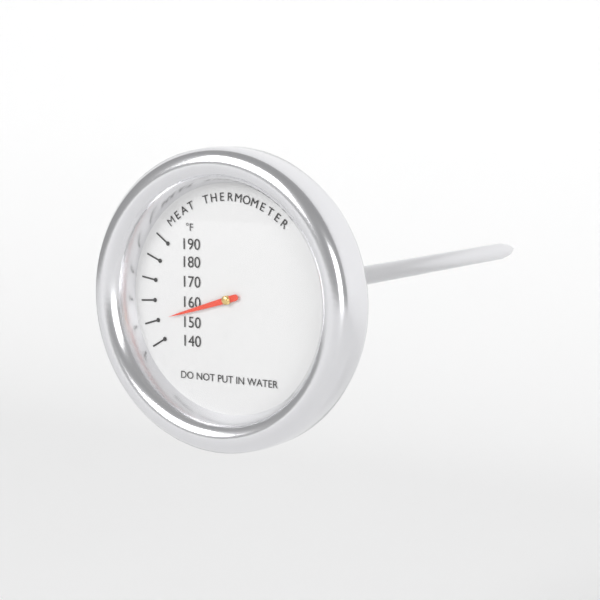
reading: 150 °F
